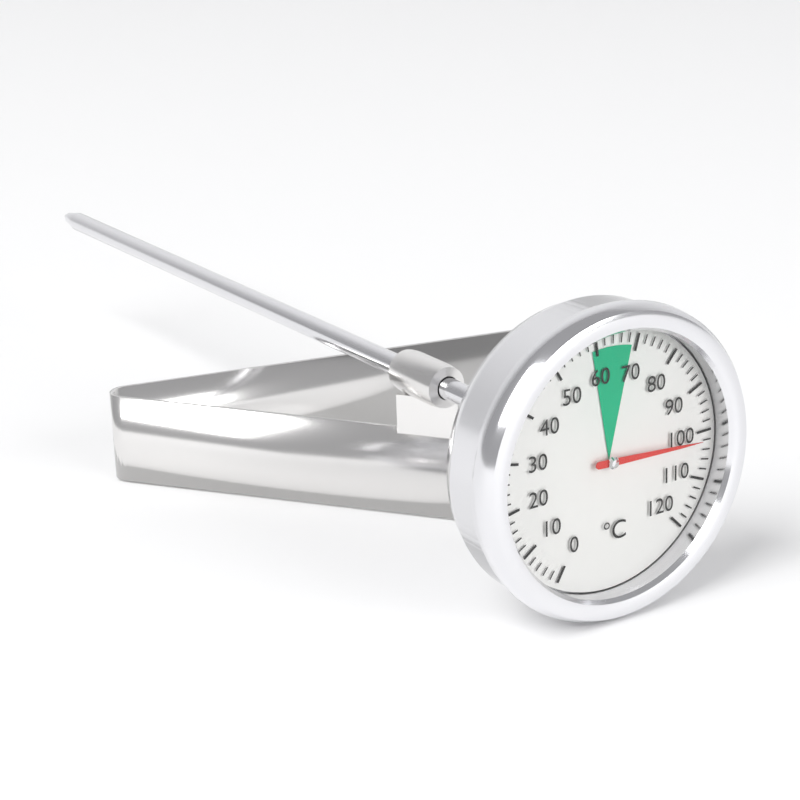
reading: 102 °C
